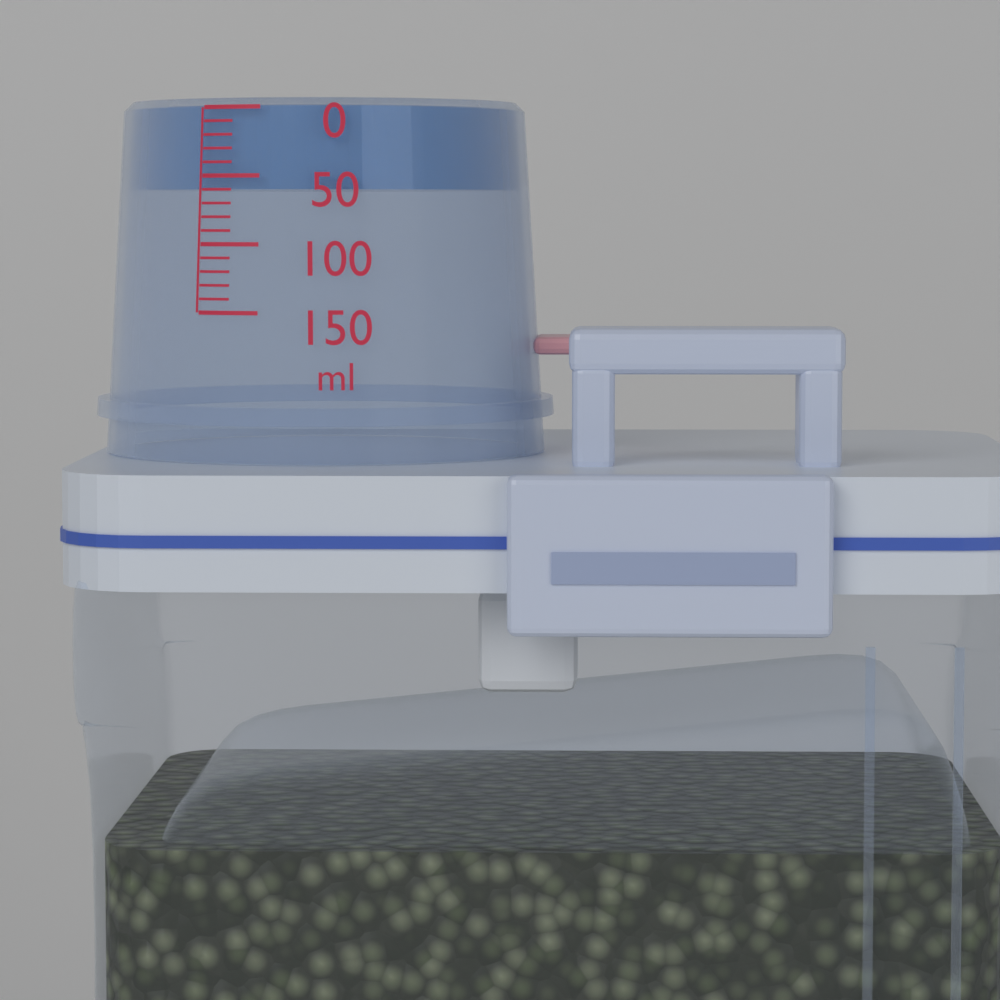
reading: 60 ml
